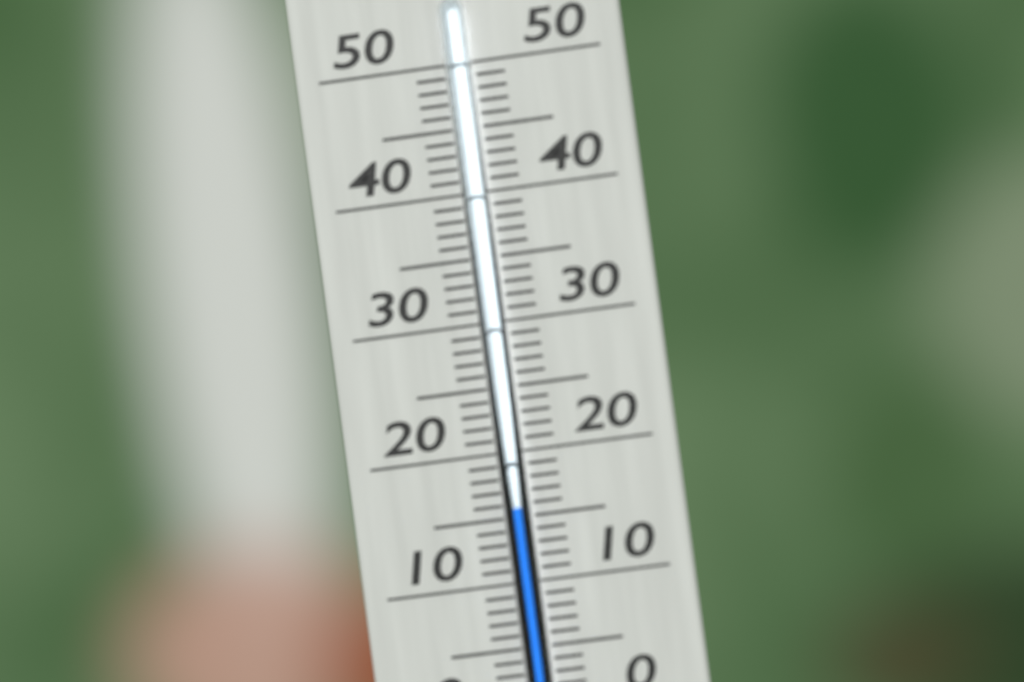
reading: 16 °C
